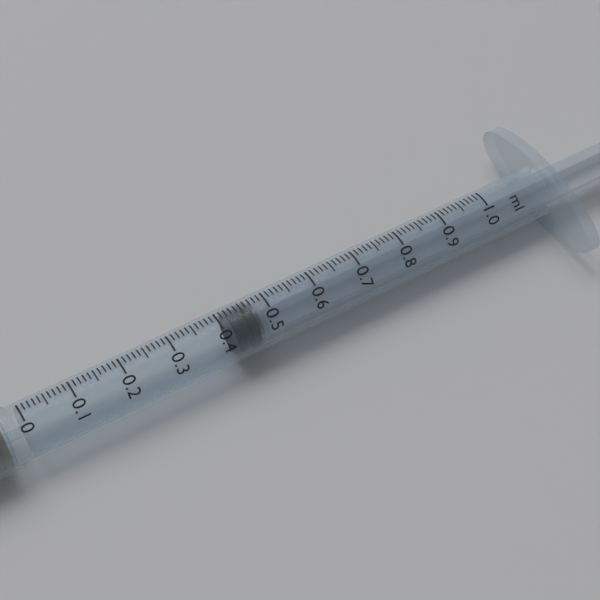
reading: 0.42 ml
